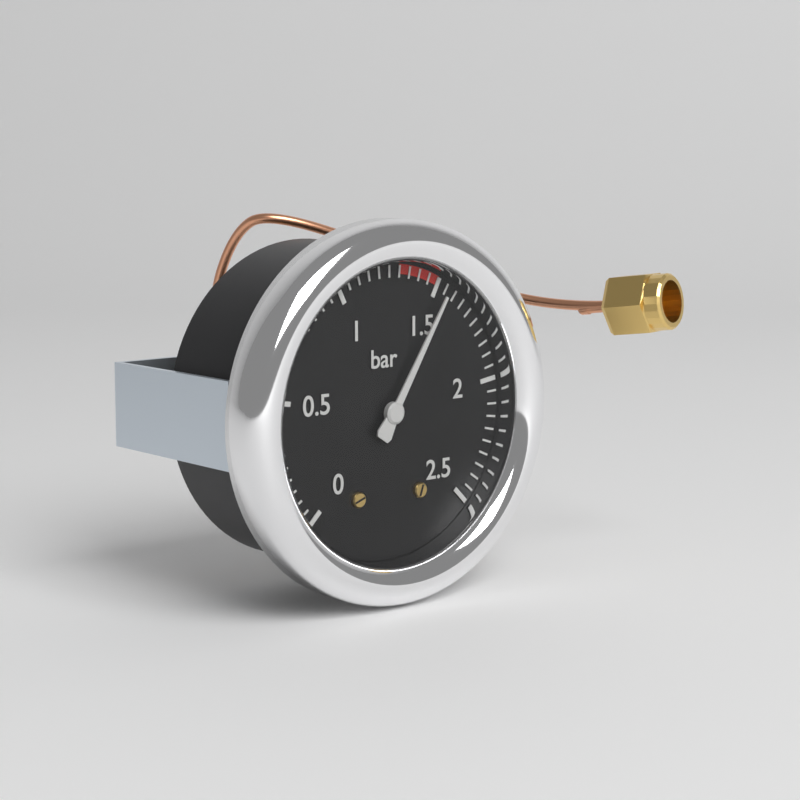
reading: 1.55 bar
